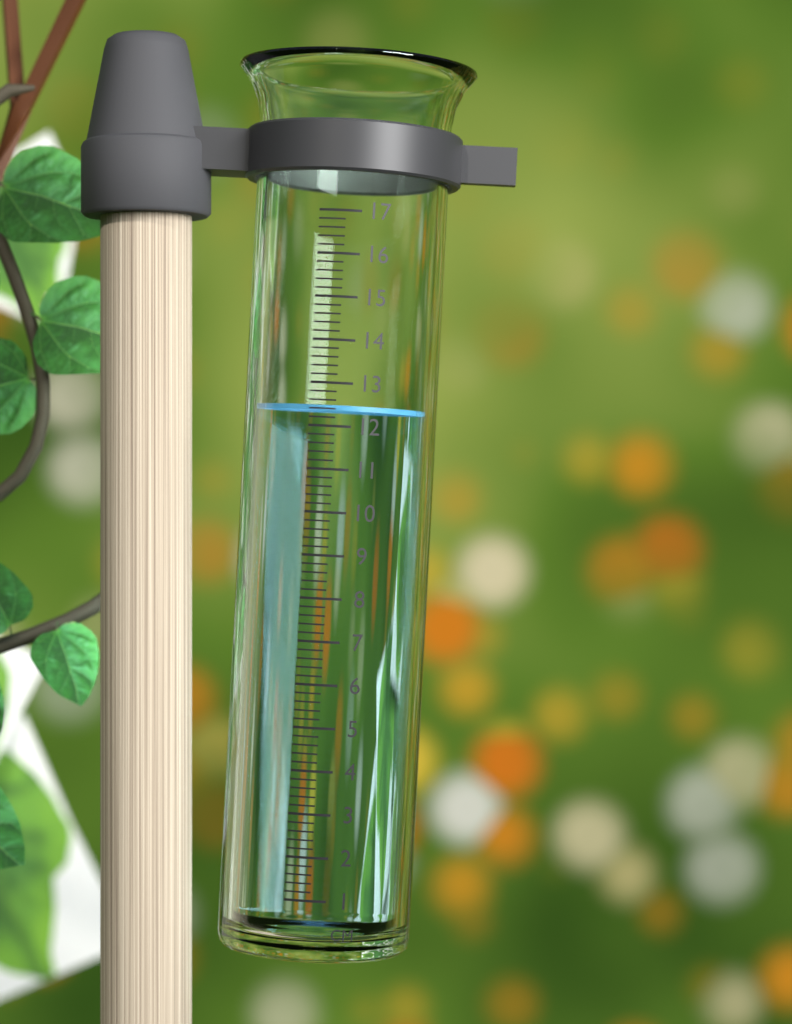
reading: 12.5 cm
